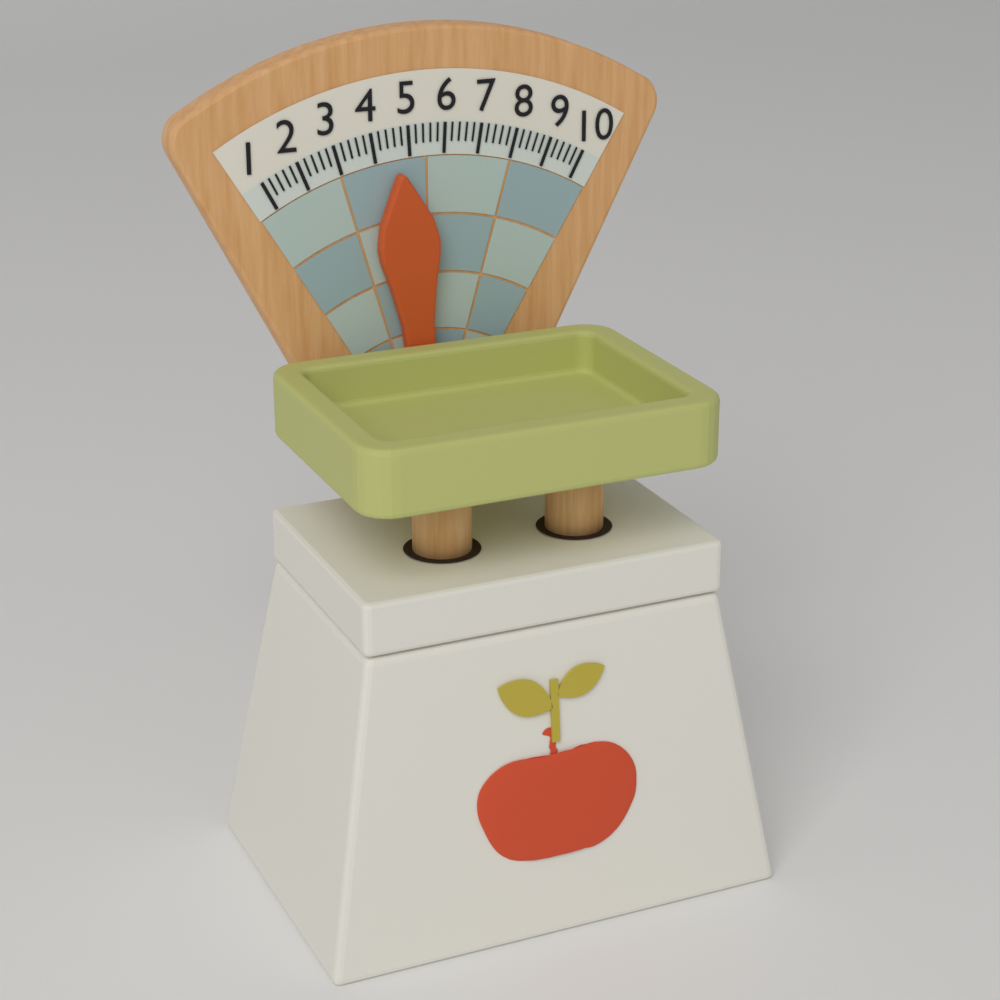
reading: 4.6 (no unit)
